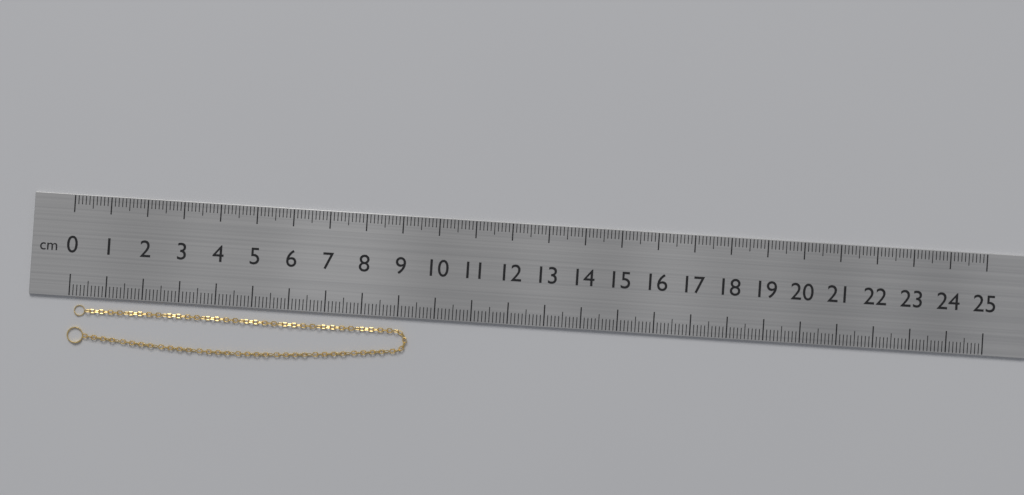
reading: 9.3 cm
